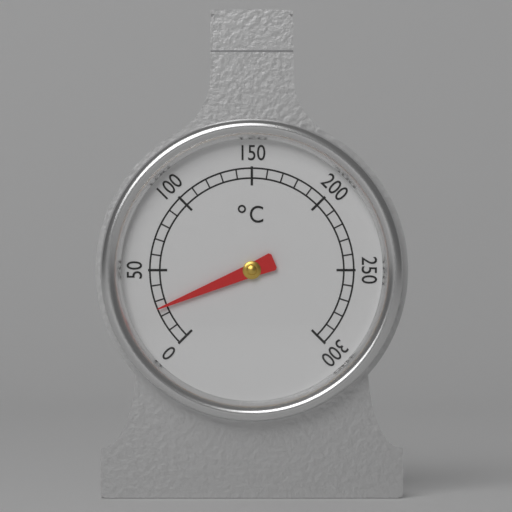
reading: 25 °C
